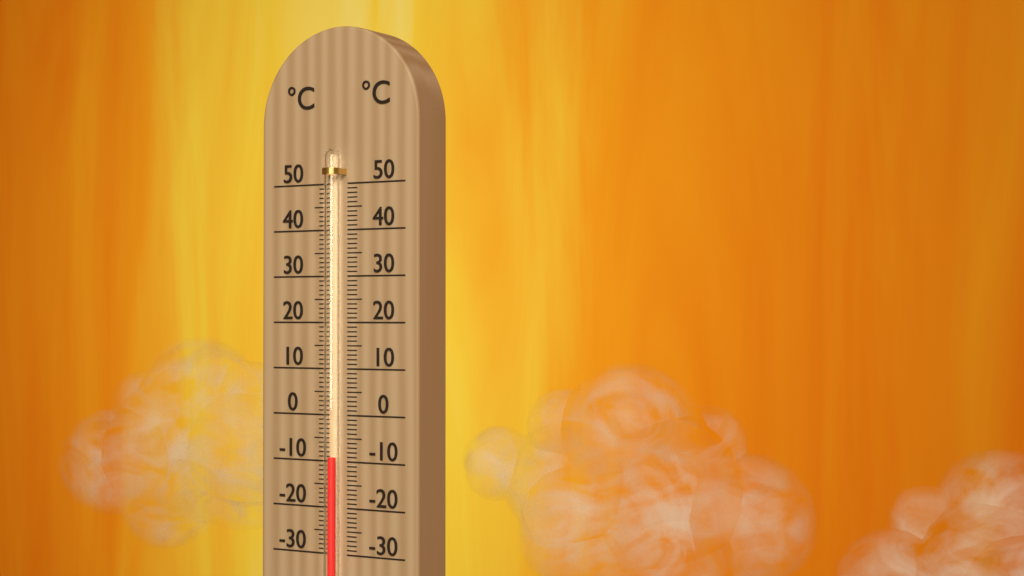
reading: -9 °C
